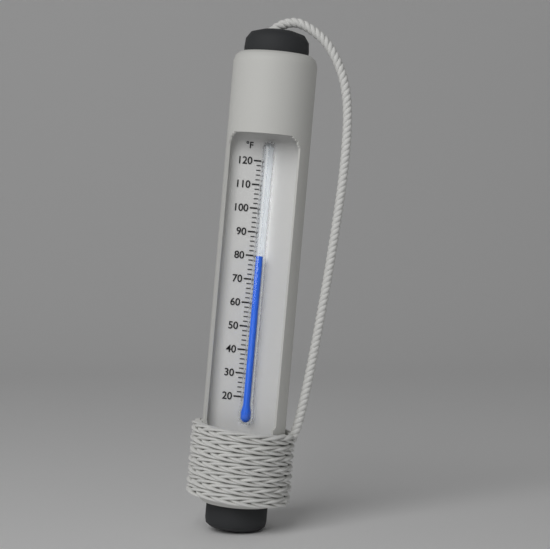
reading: 80 °F
